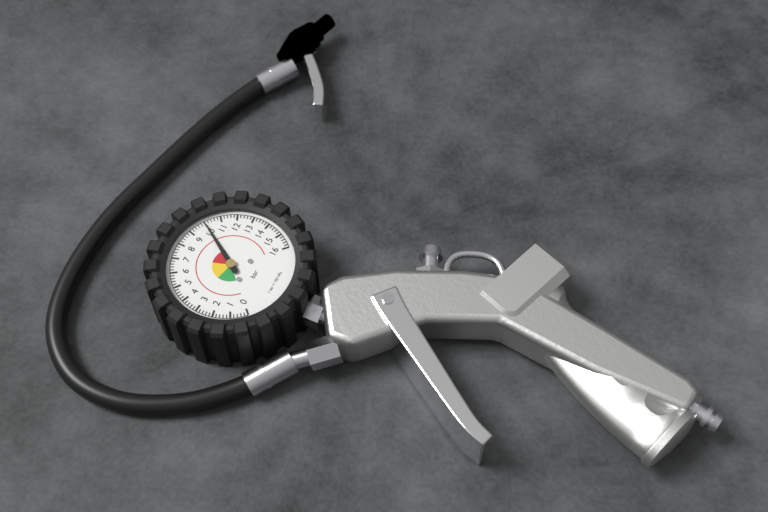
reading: 10.0 bar
